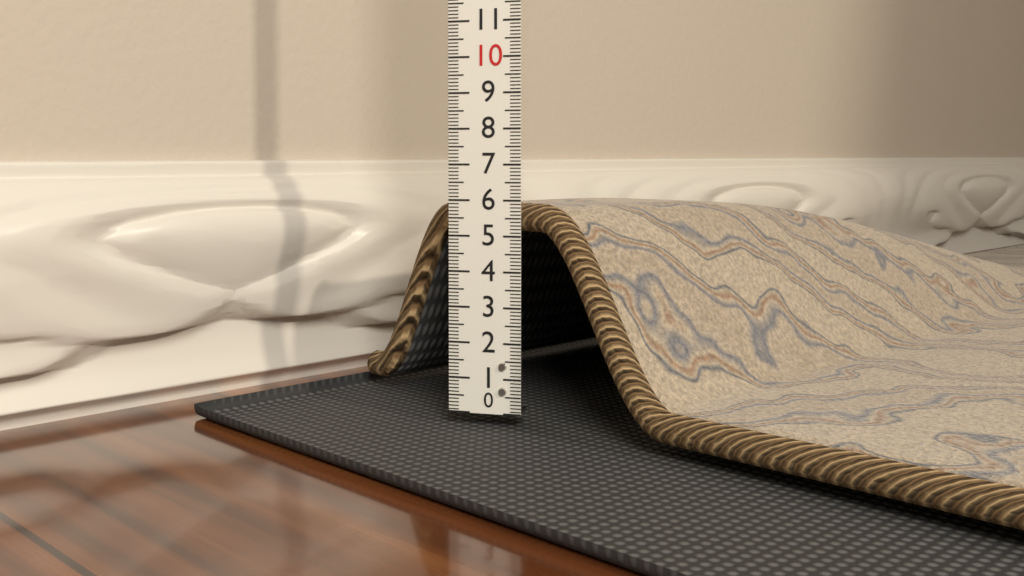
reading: 5.9 (no unit)
